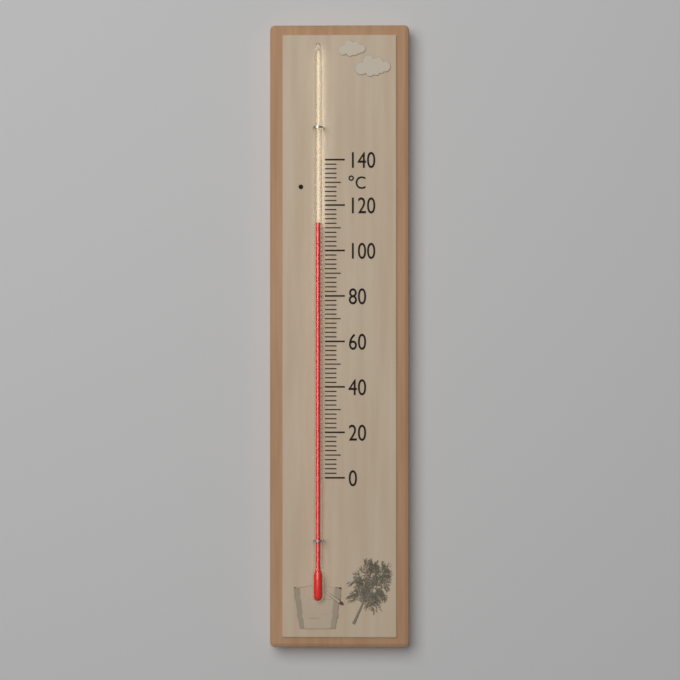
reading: 112 °C
